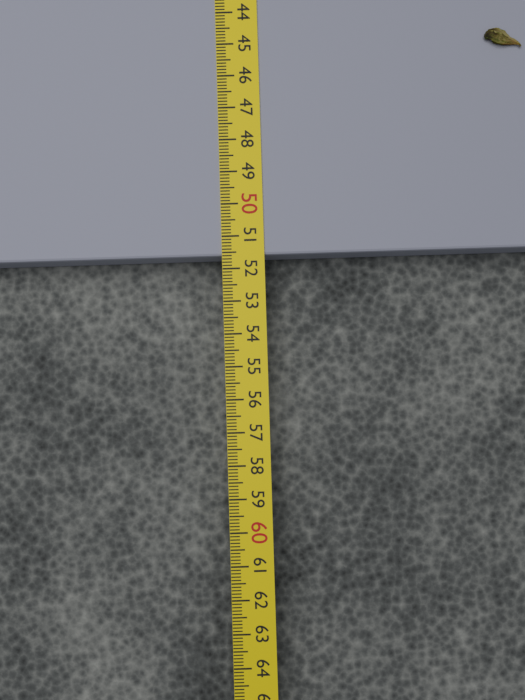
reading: 51.6 cm
